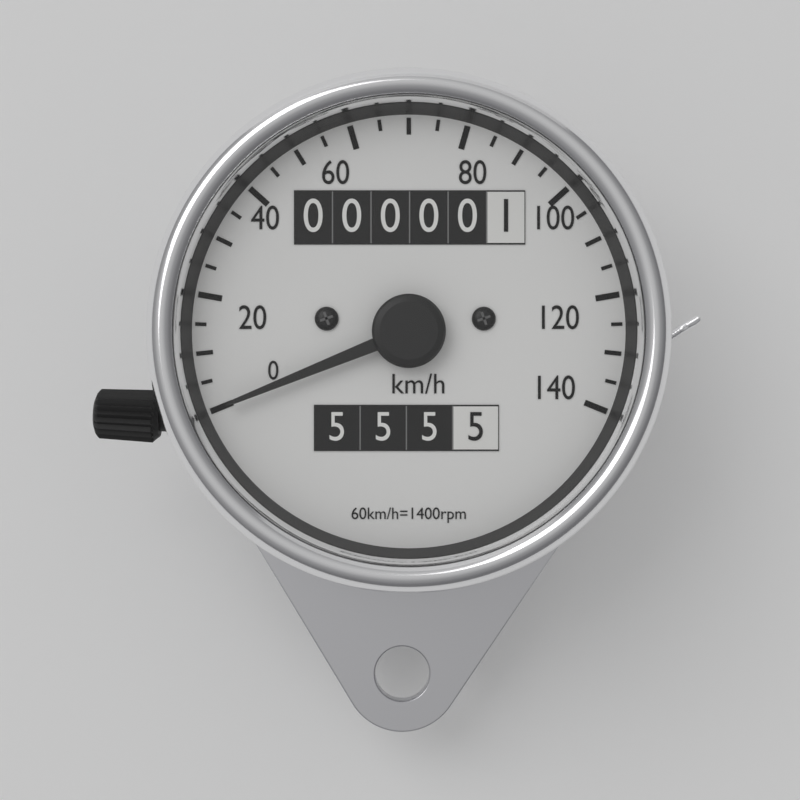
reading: 0 km/h
